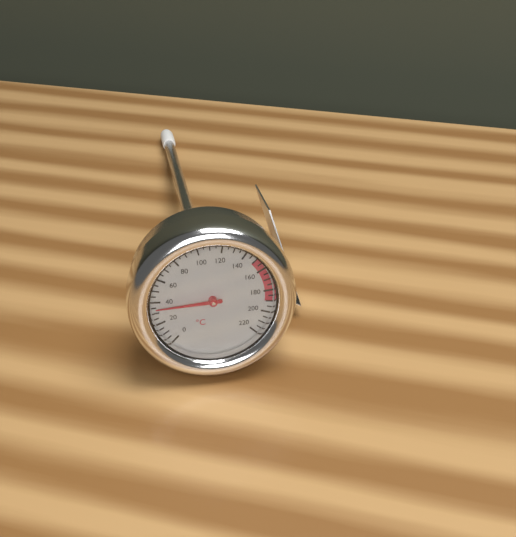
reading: 35 °C
